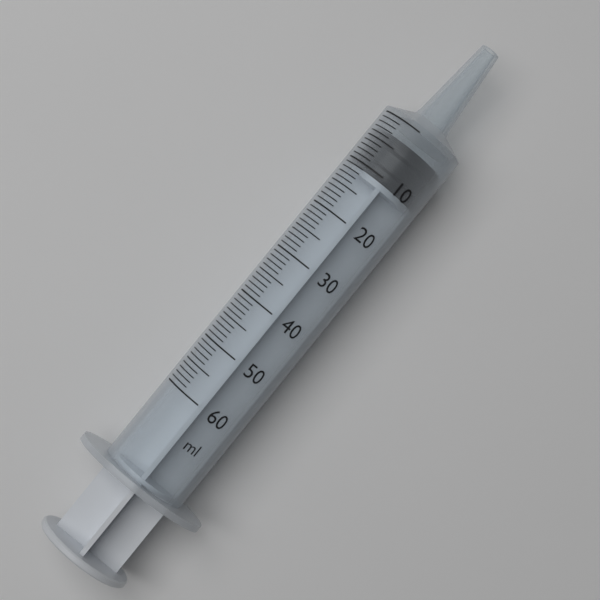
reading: 3 ml
